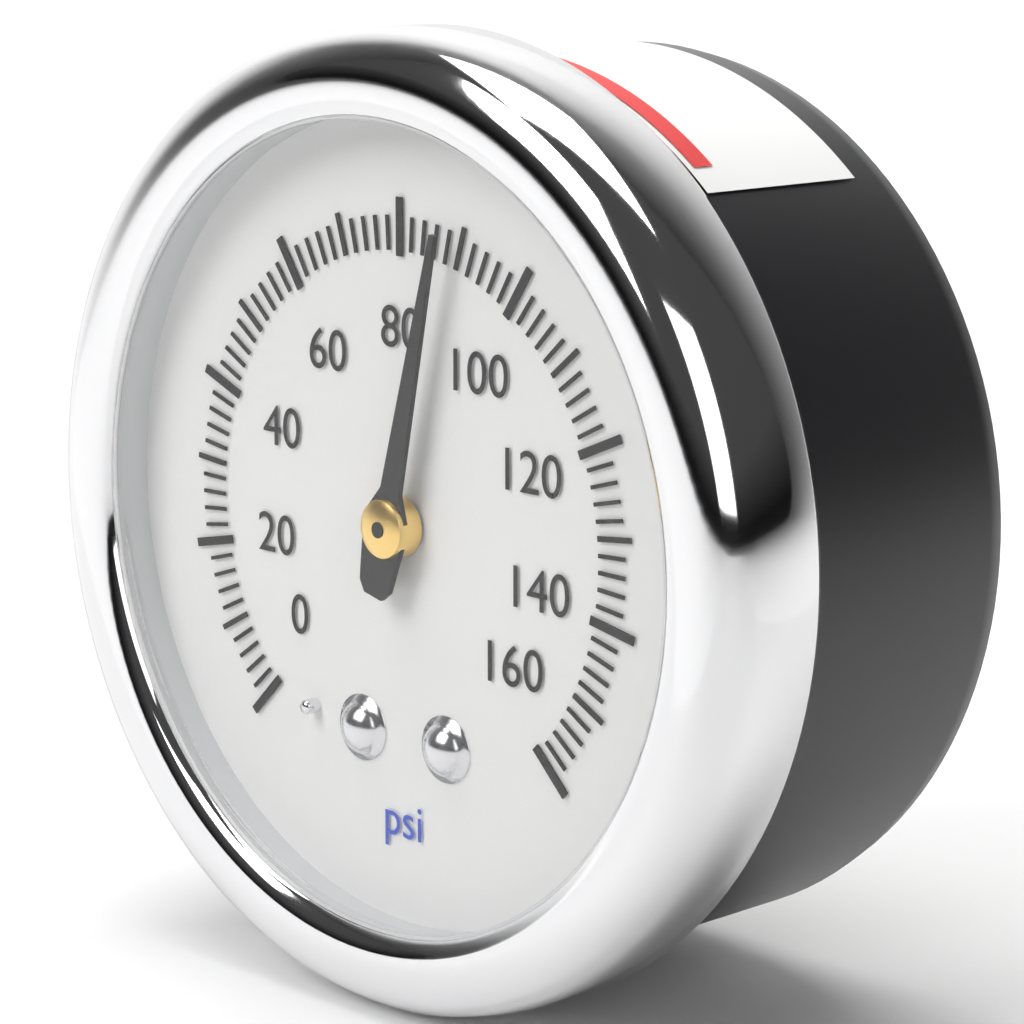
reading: 88 psi
